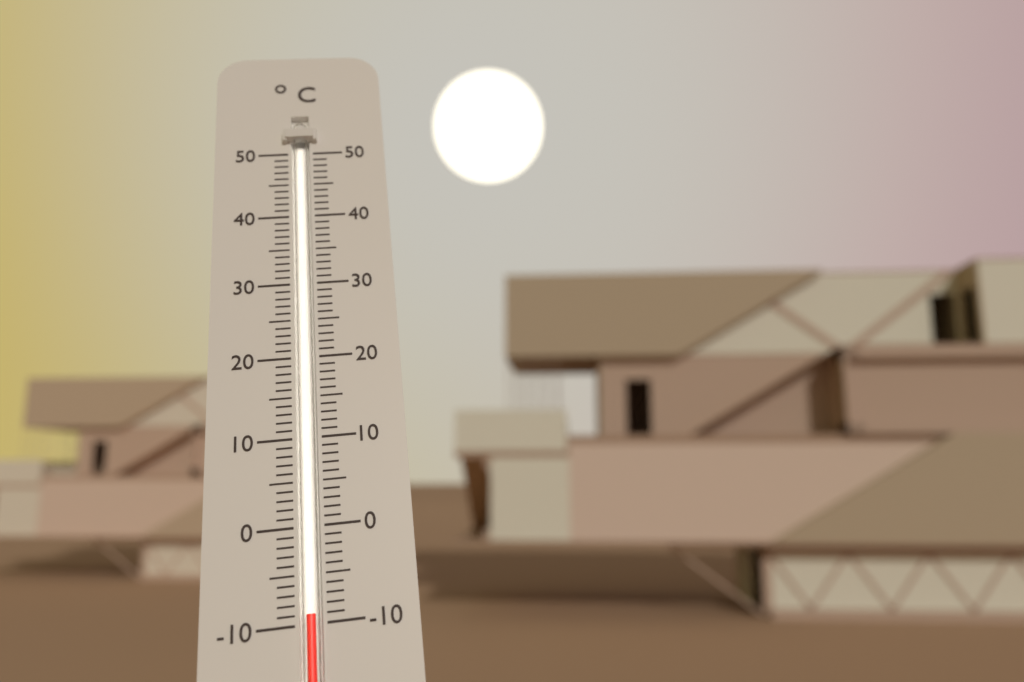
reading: -9 °C
